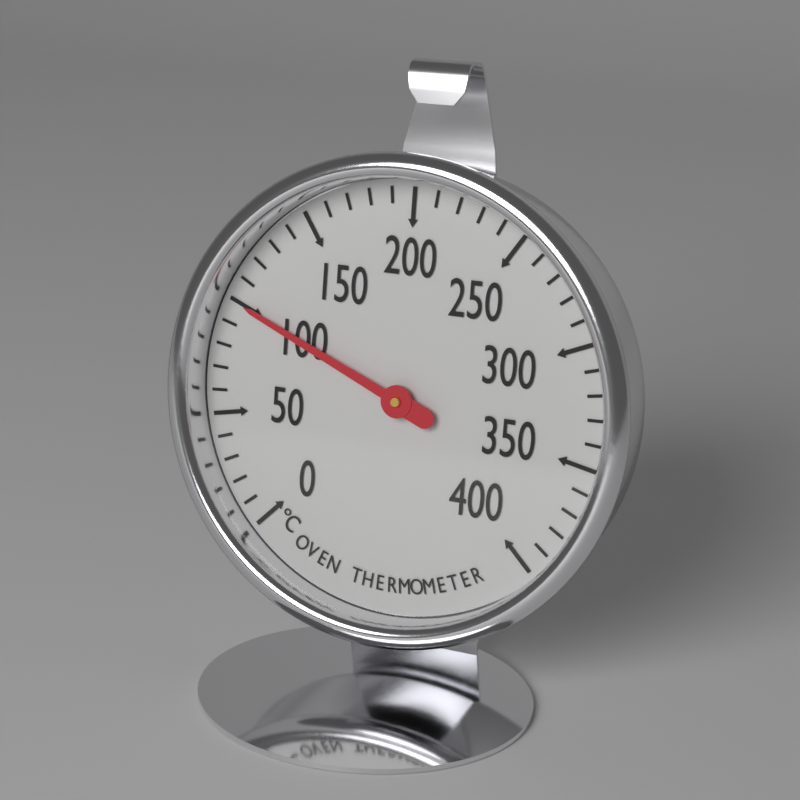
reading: 100 °C
